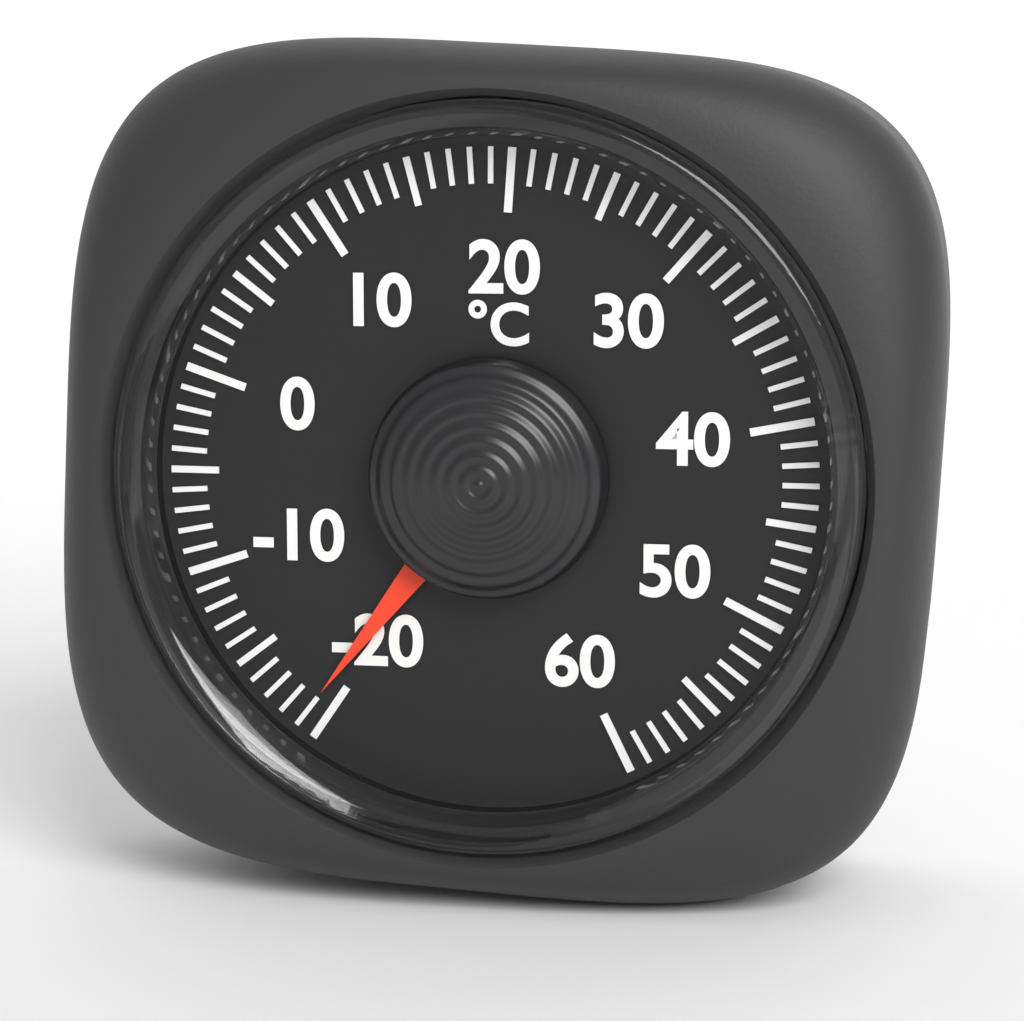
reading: -19 °C
